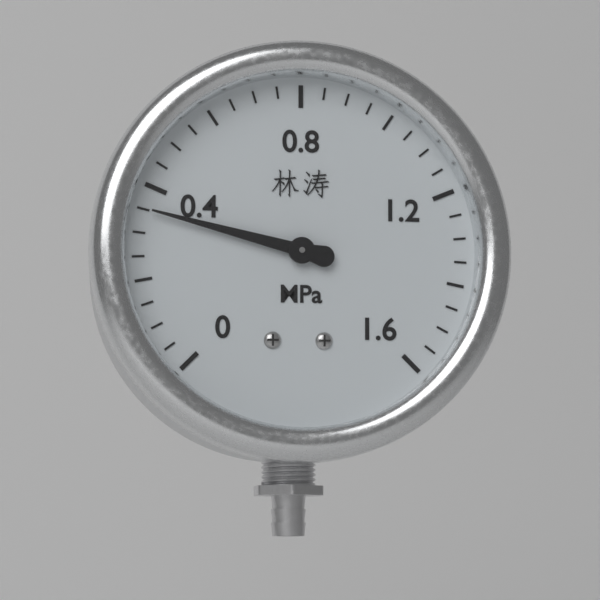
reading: 0.35 MPa
